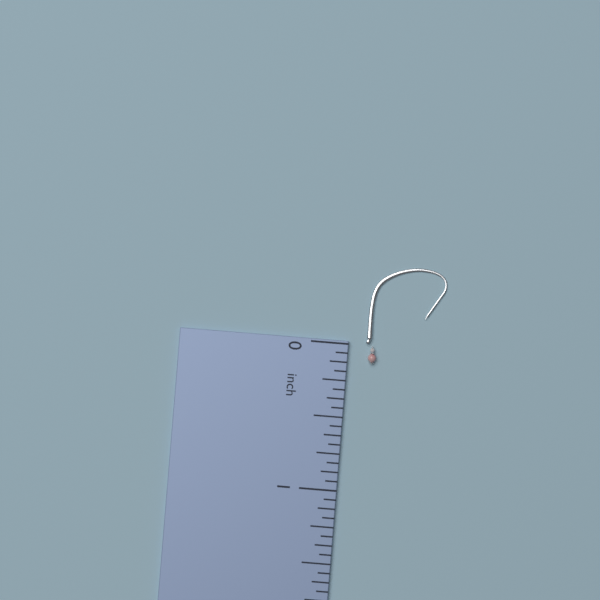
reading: 0.1250 inch
